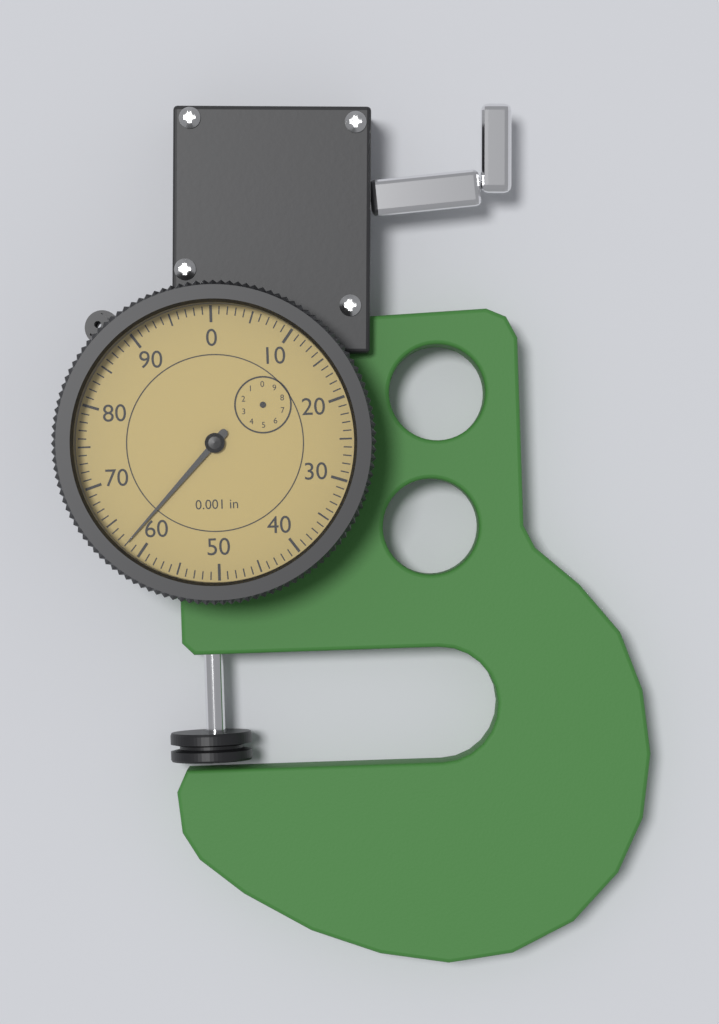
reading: 62 0.001 in
